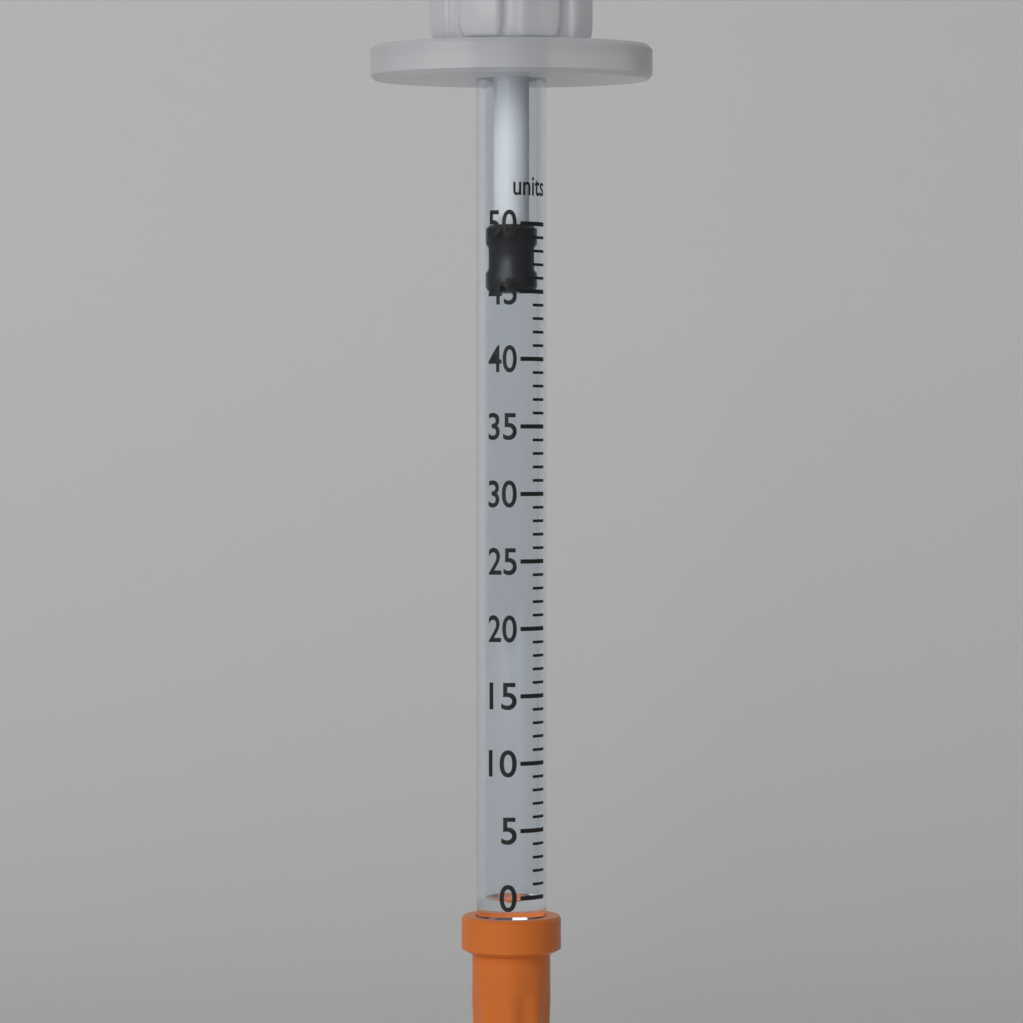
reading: 45 units
